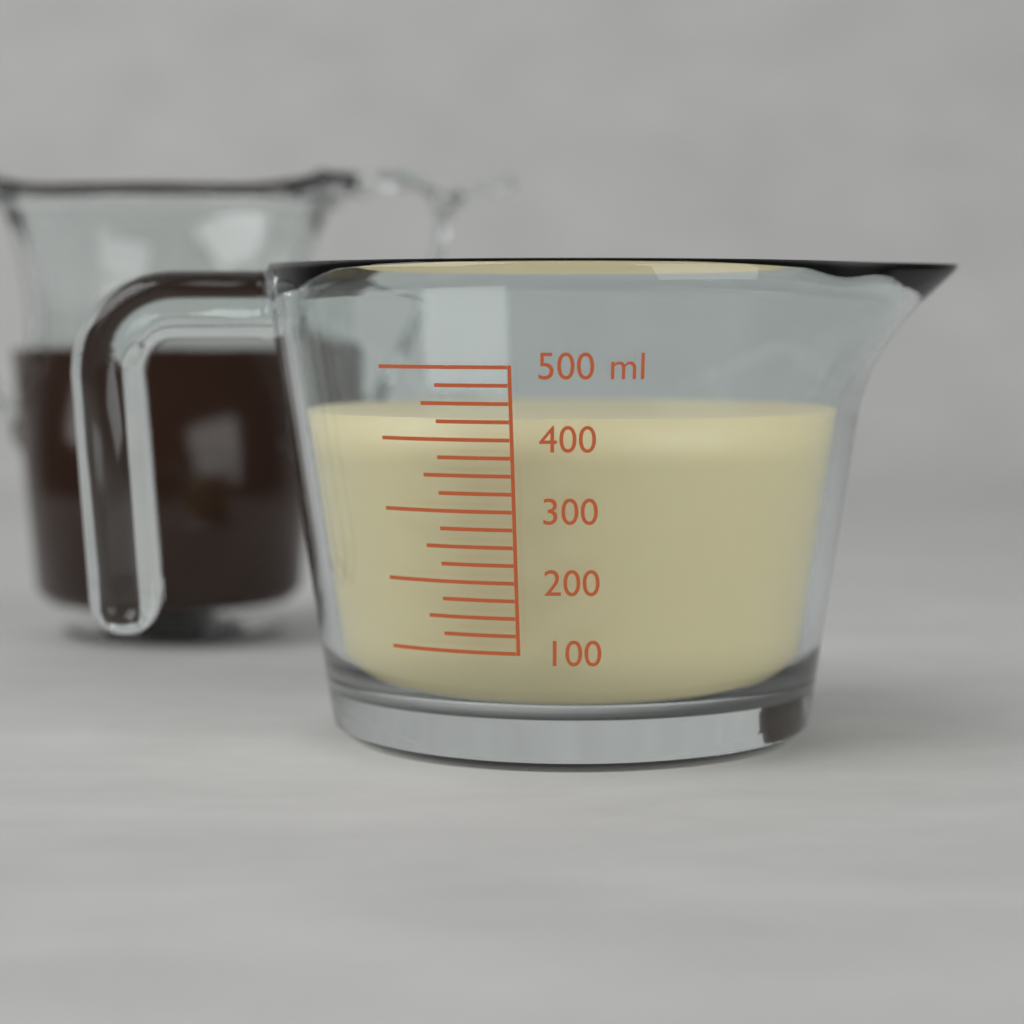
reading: 430 ml
